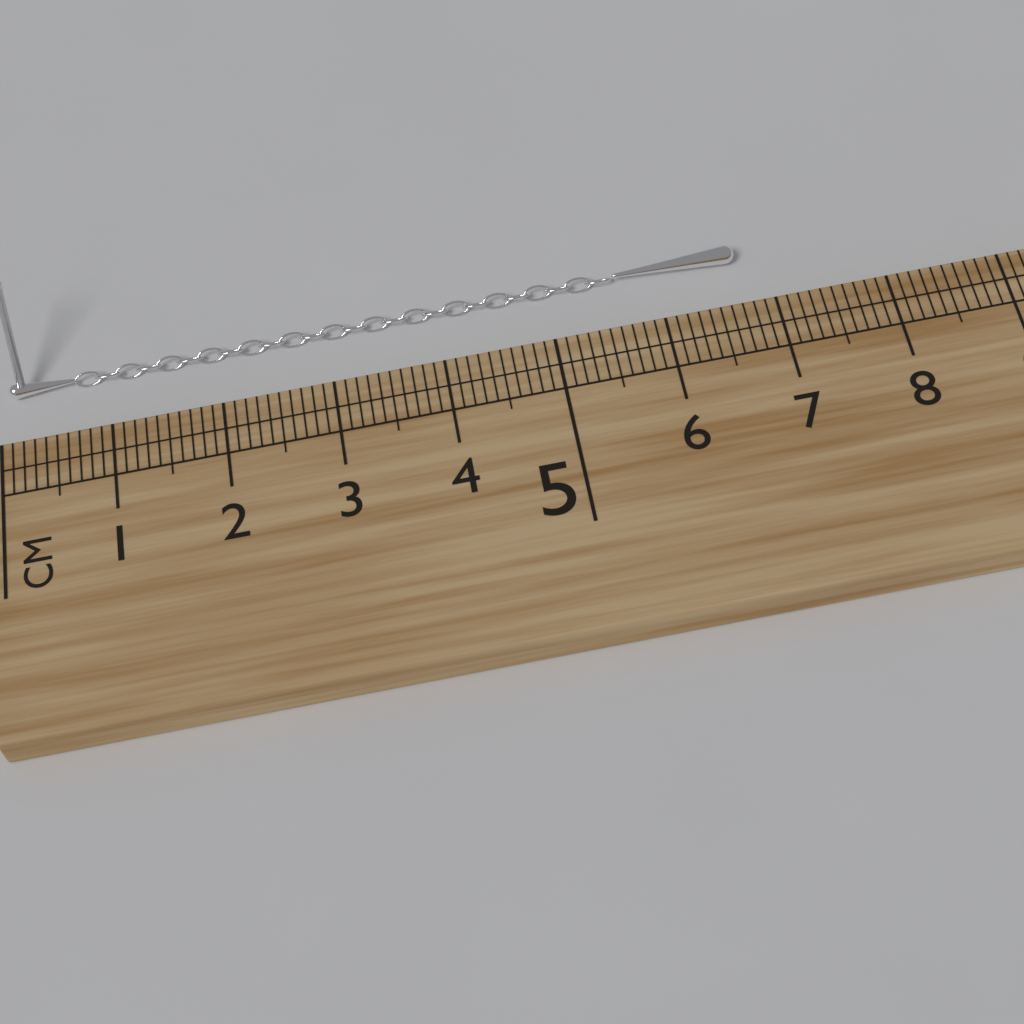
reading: 6.8 cm
